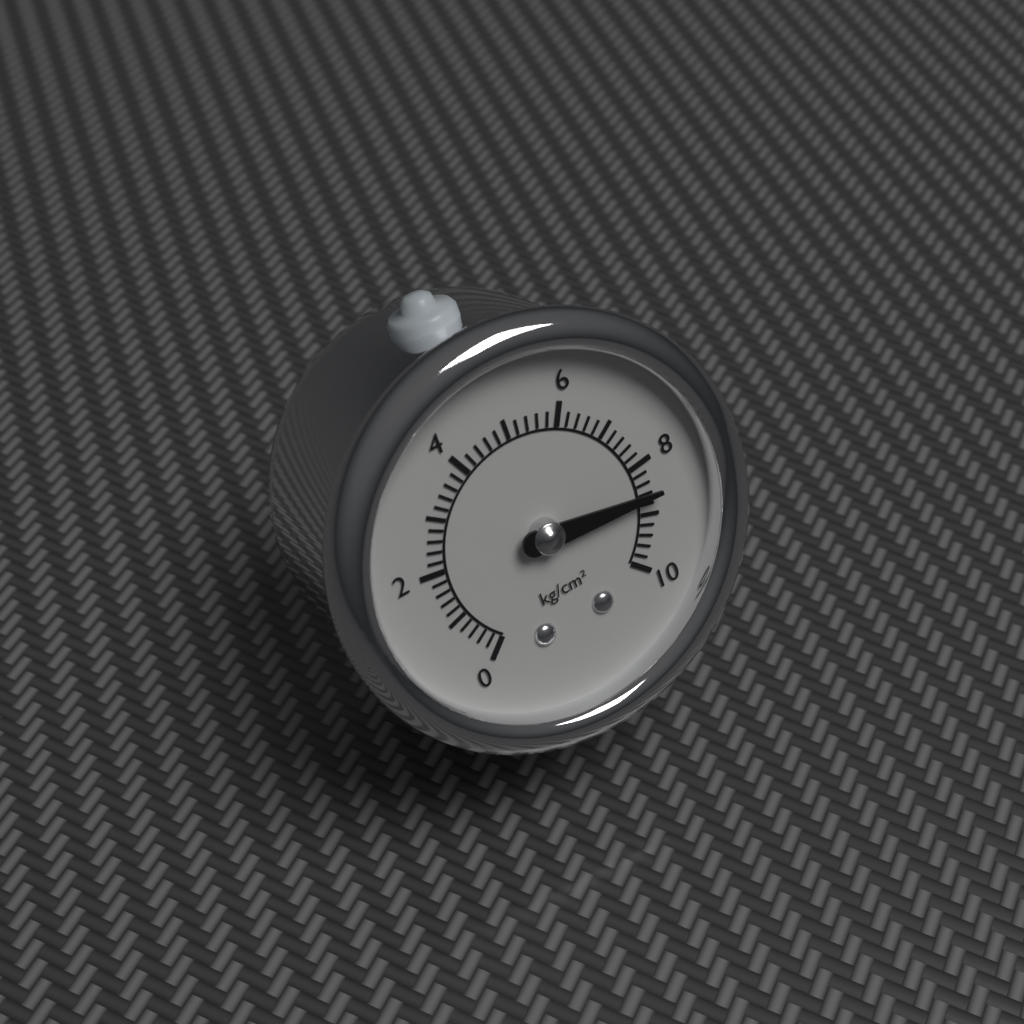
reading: 8.6 kg/cm²
